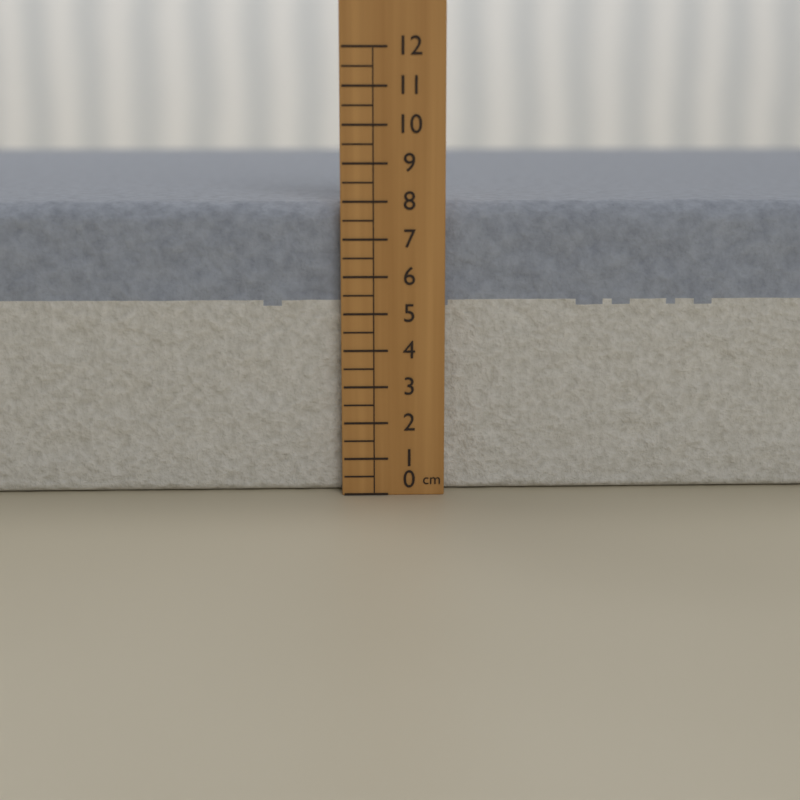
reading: 8.0 cm
